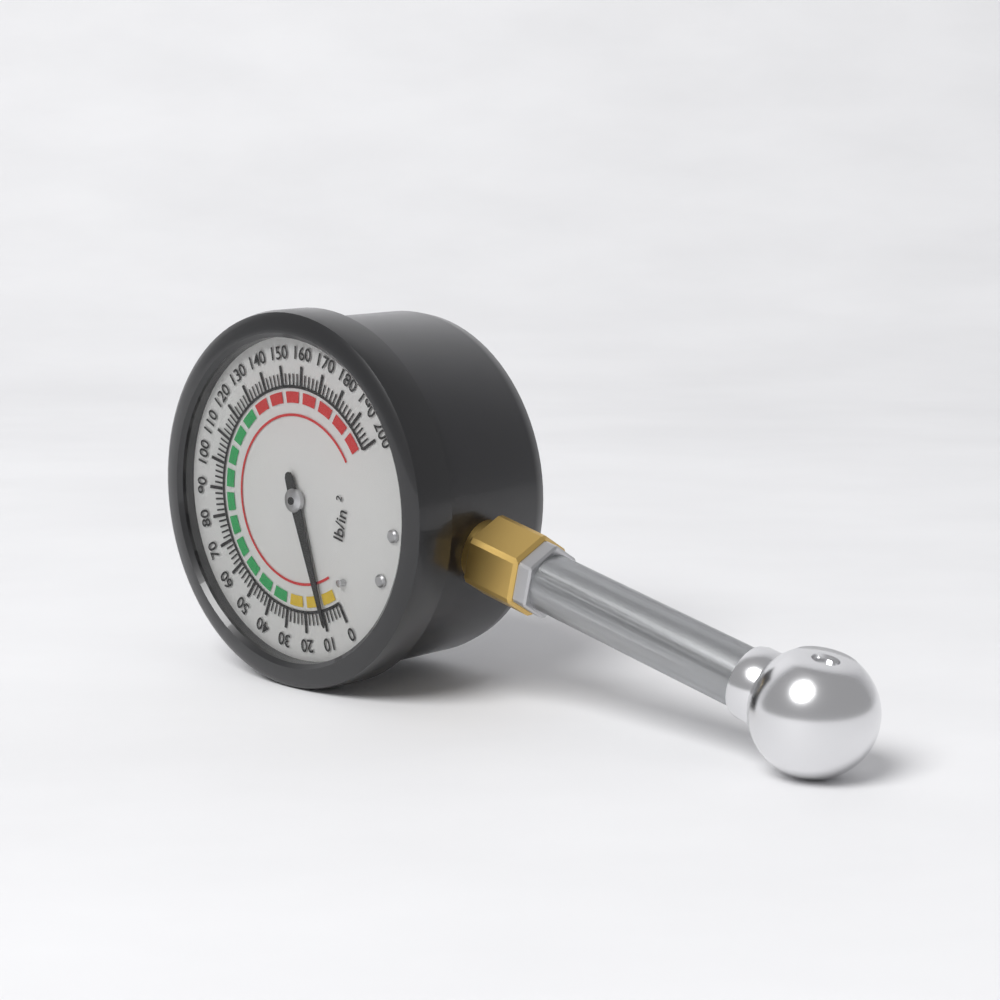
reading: 10 psi
